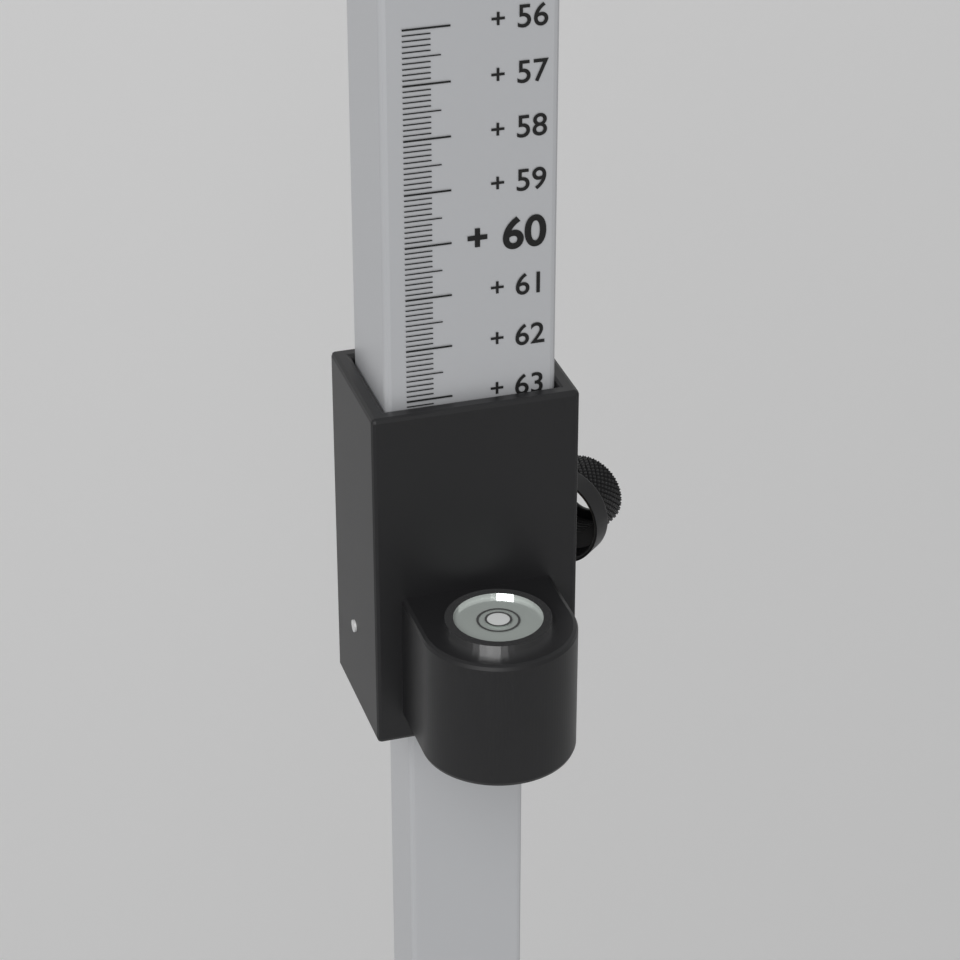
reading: 63.1 (no unit)
